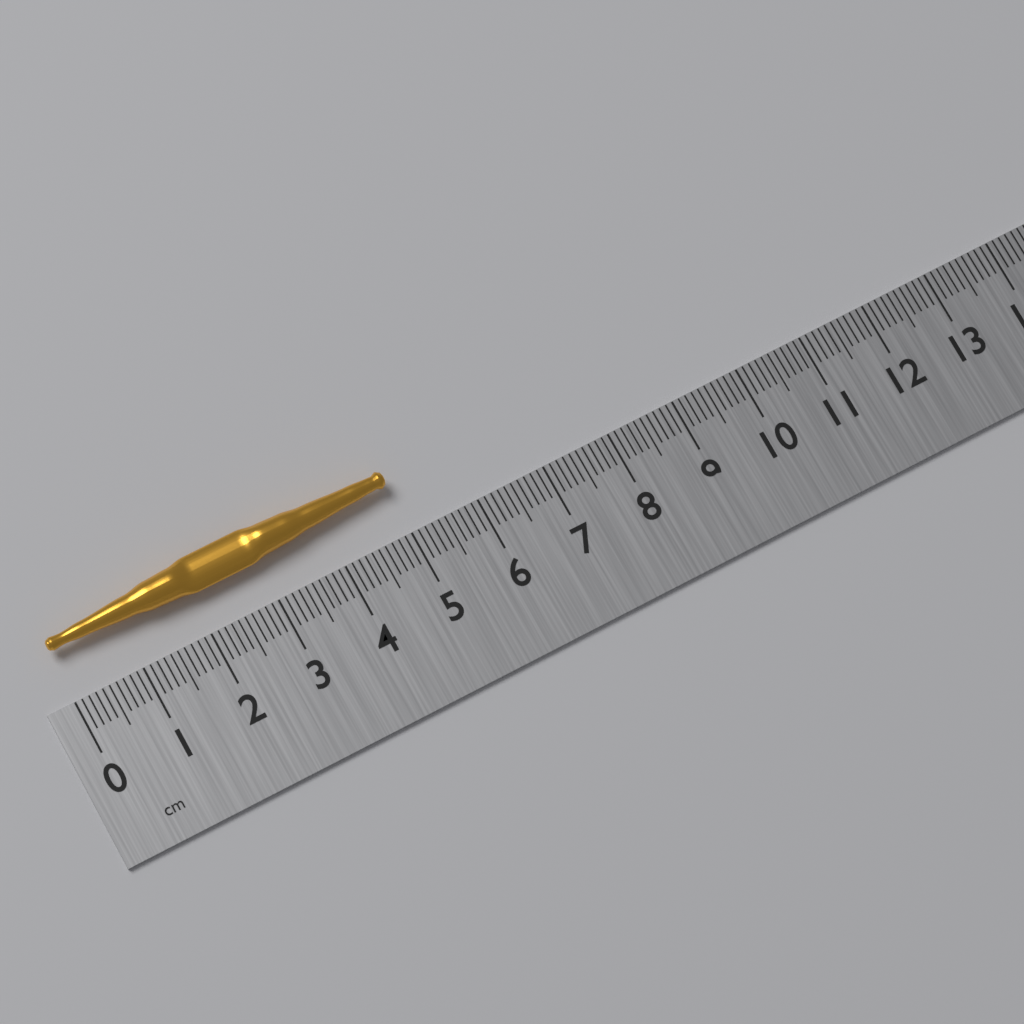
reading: 5.0 cm
